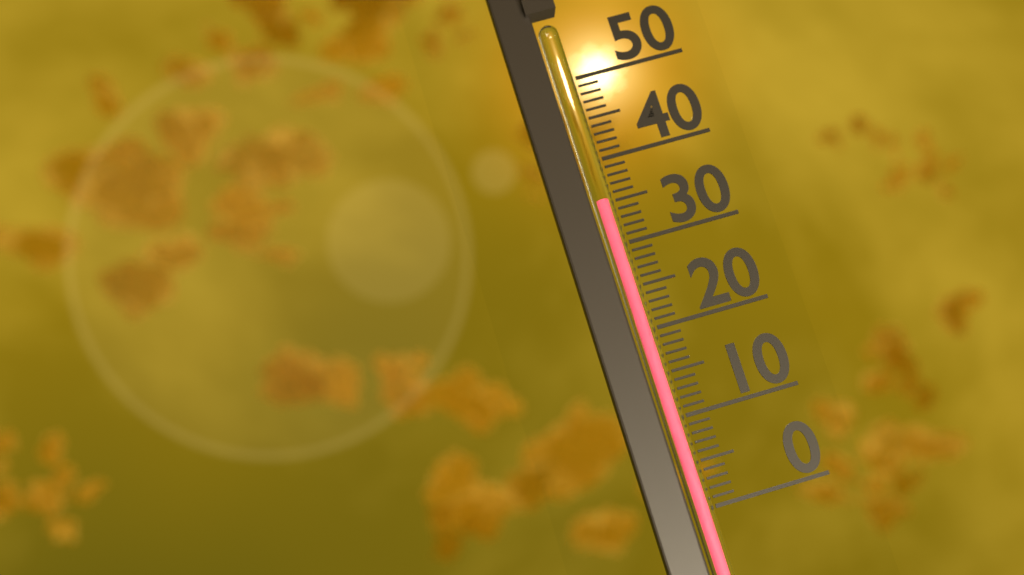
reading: 35 (no unit)
